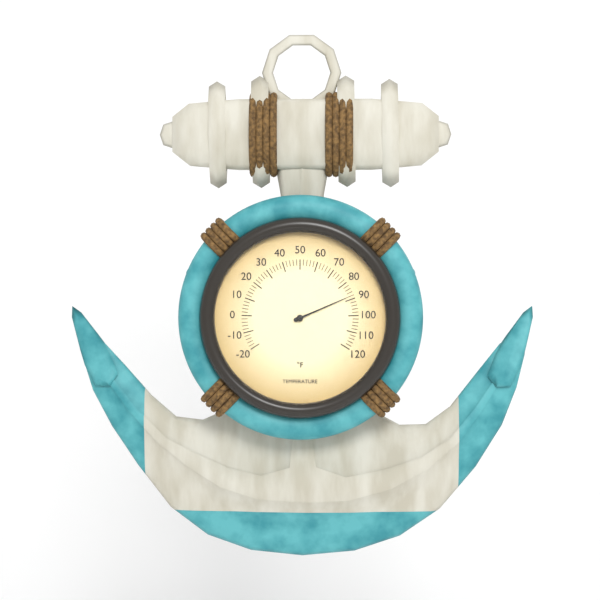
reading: 88 °F
